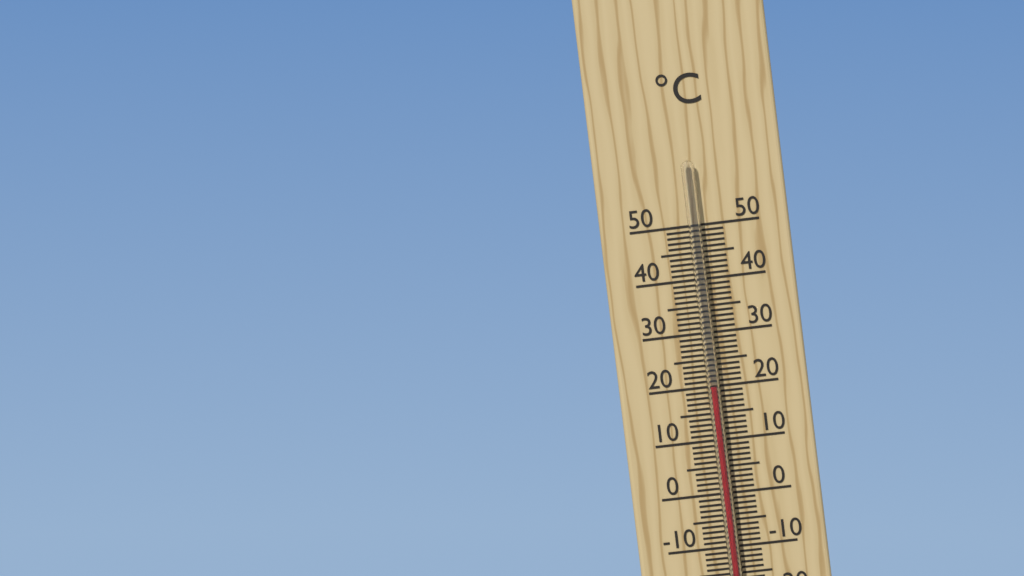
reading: 20 °C
